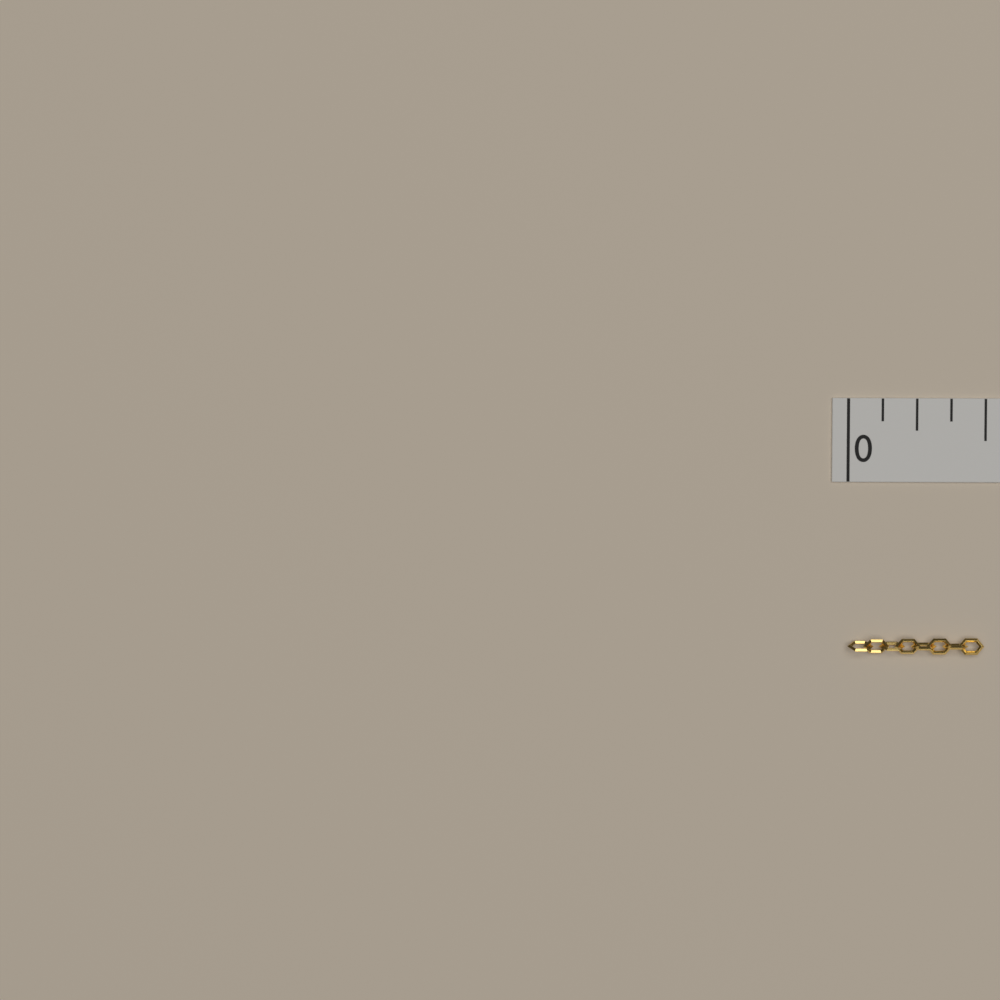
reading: 0.500 in
